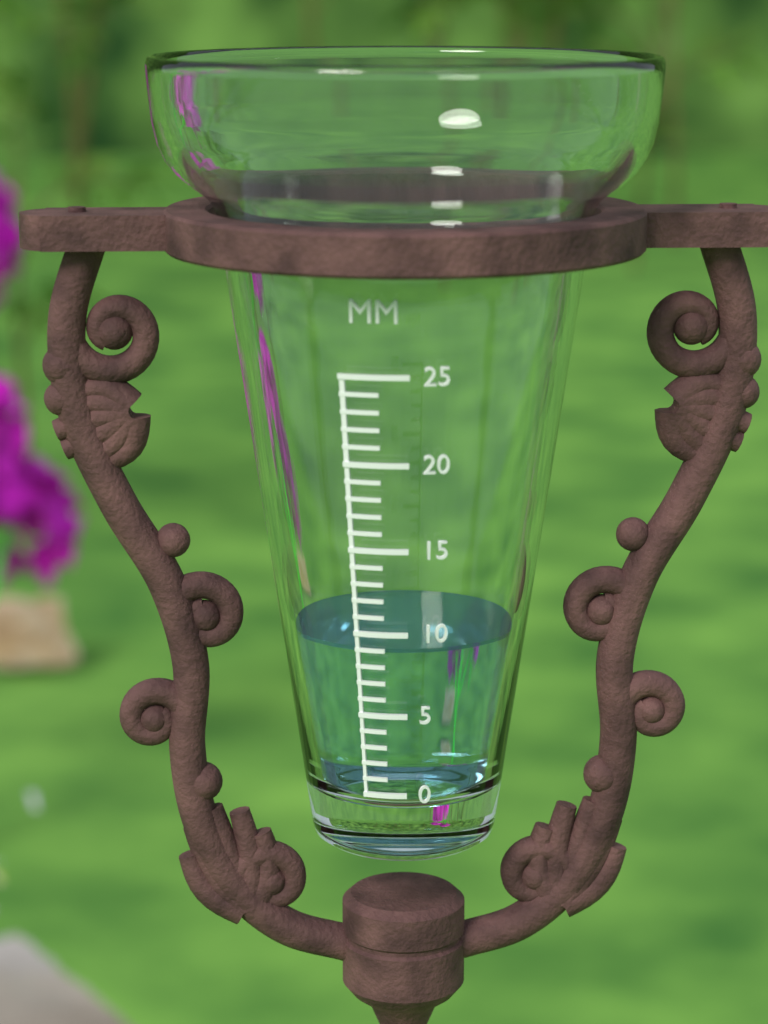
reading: 9 mm
